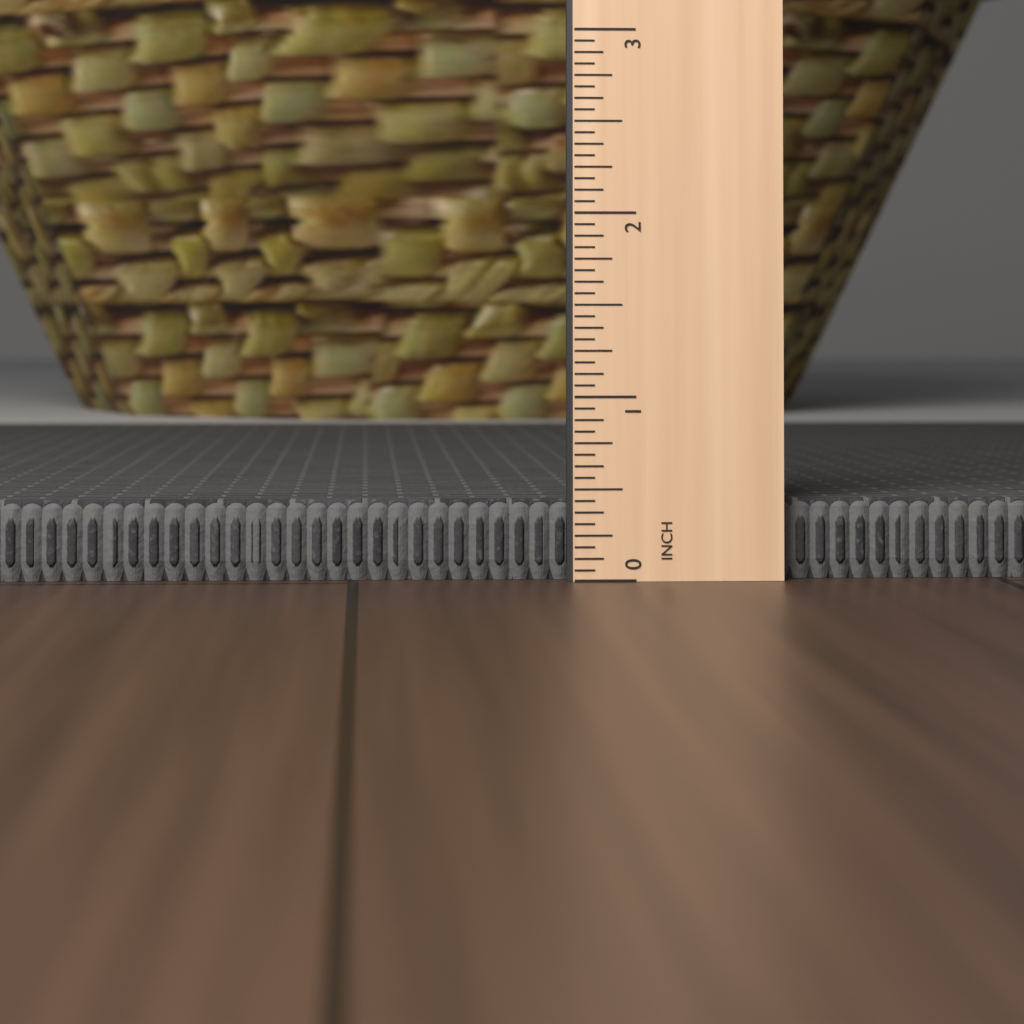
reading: 0.4375 in
